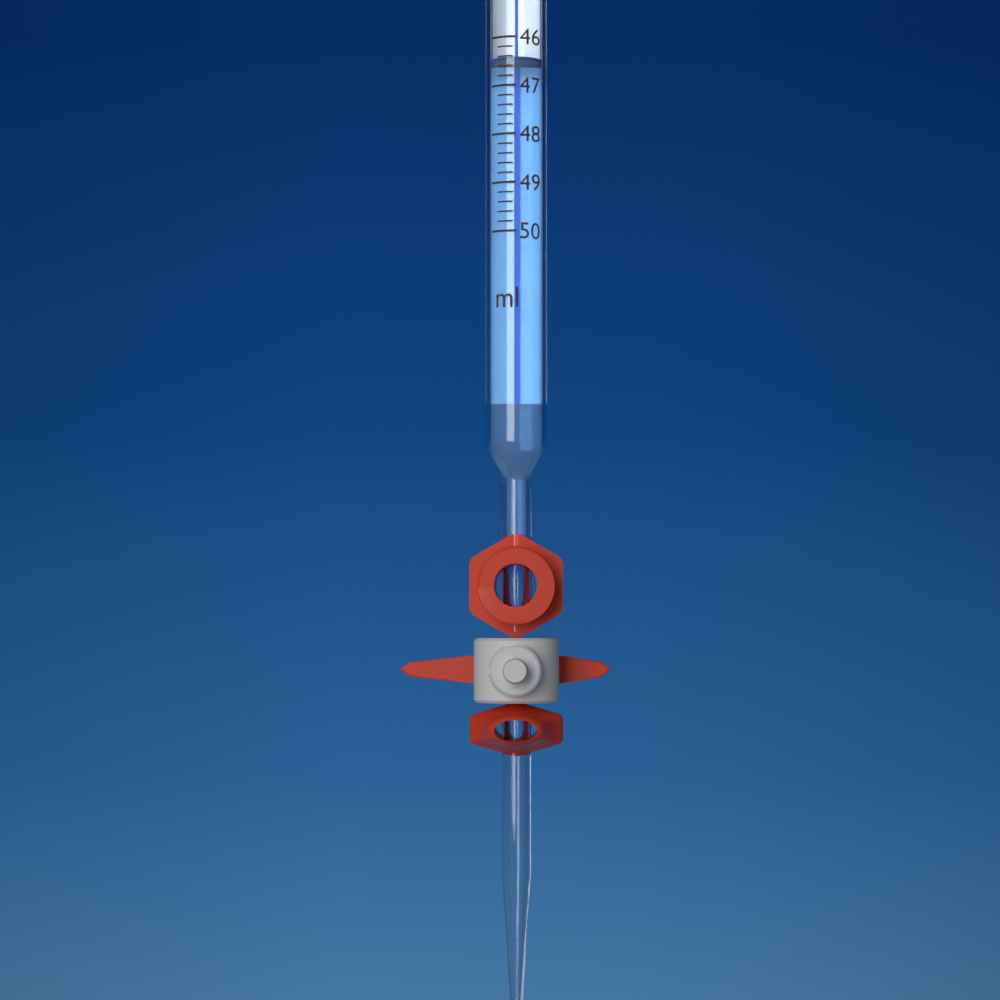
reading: 46.4 ml
